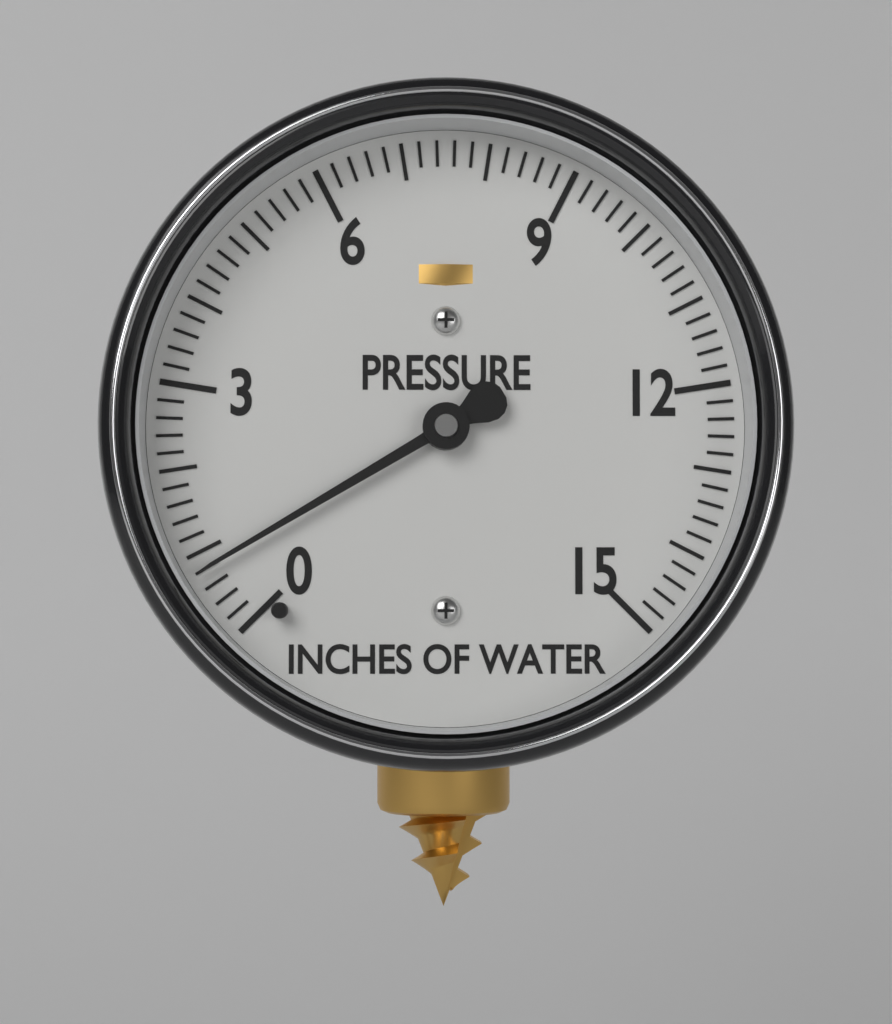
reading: 0.8 inches of water
